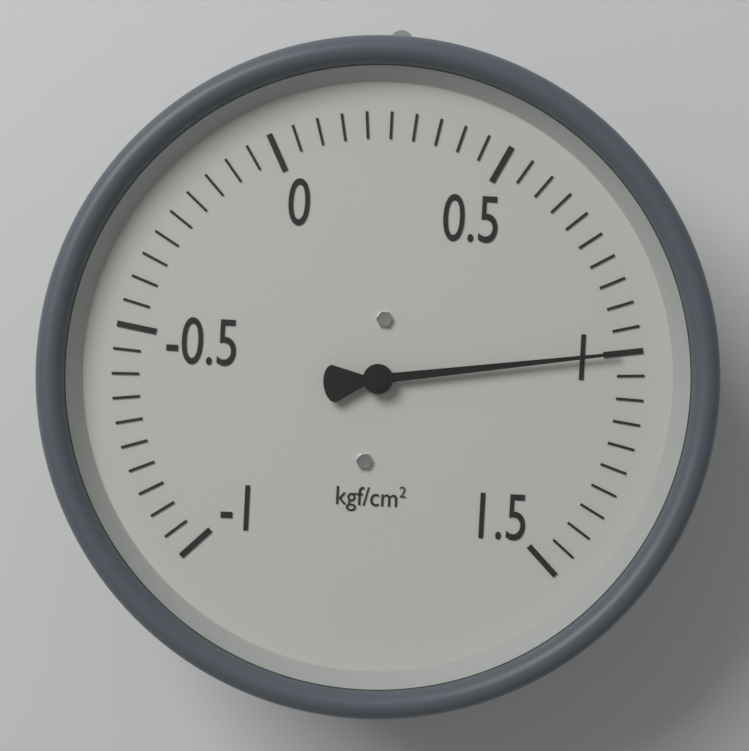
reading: 1.00 kgf/cm²
